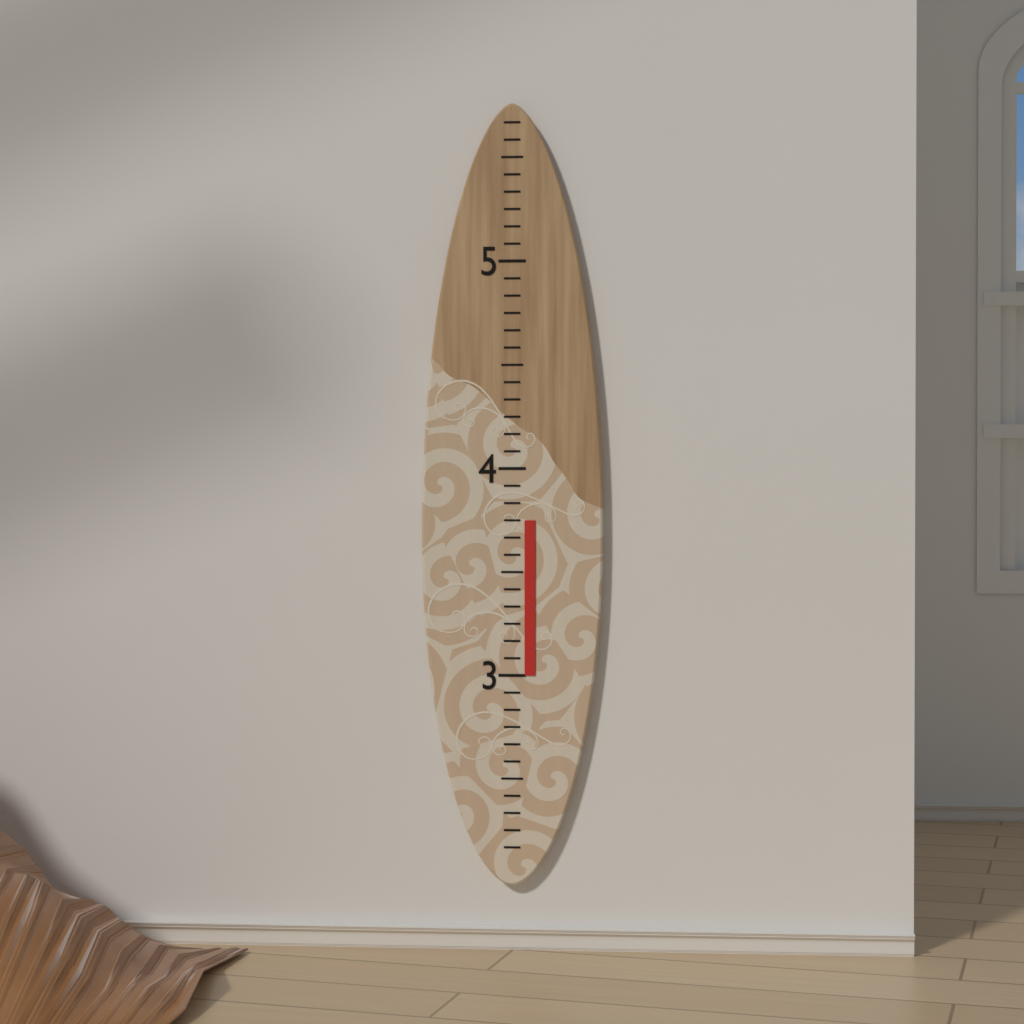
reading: 3.750000 (no unit)
